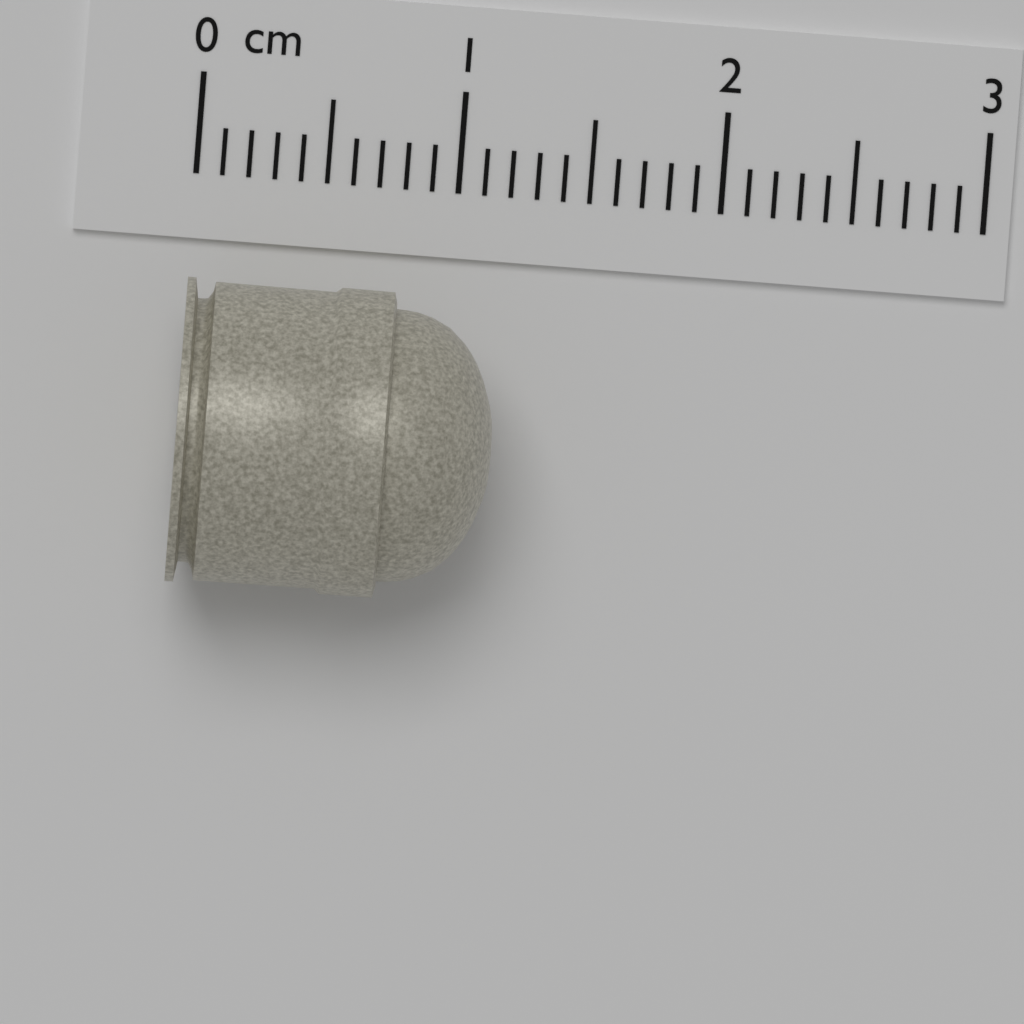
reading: 1.2 cm
